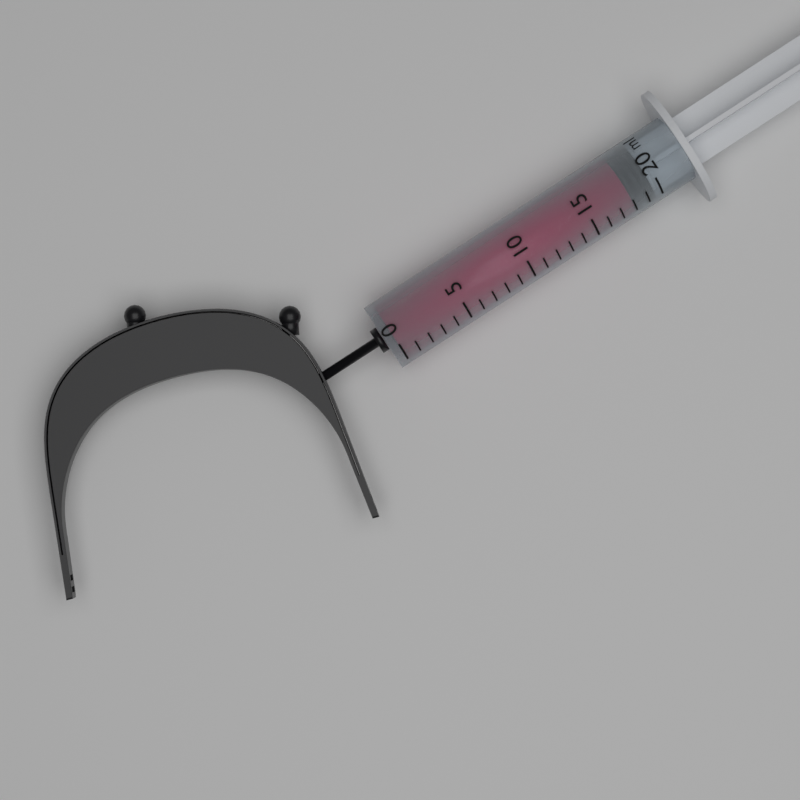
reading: 18 ml
